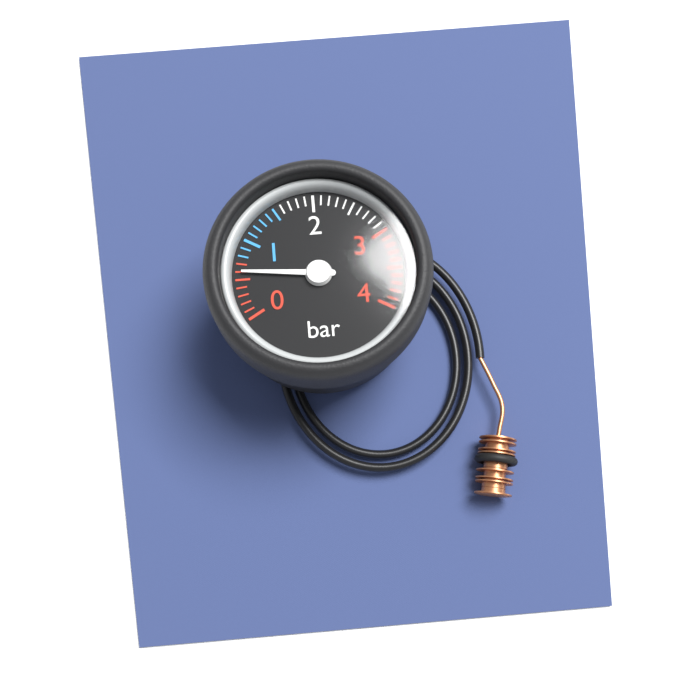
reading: 0.6 bar
